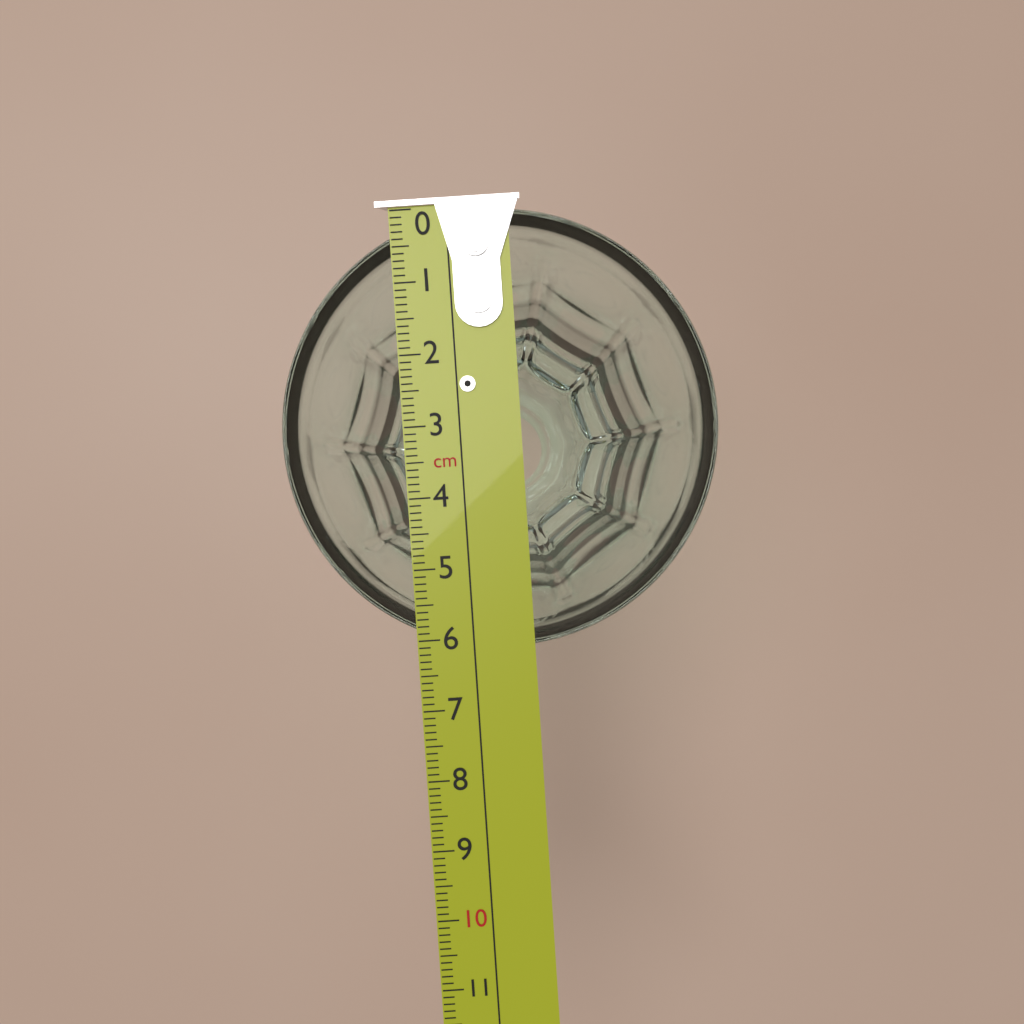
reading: 6.2 cm
